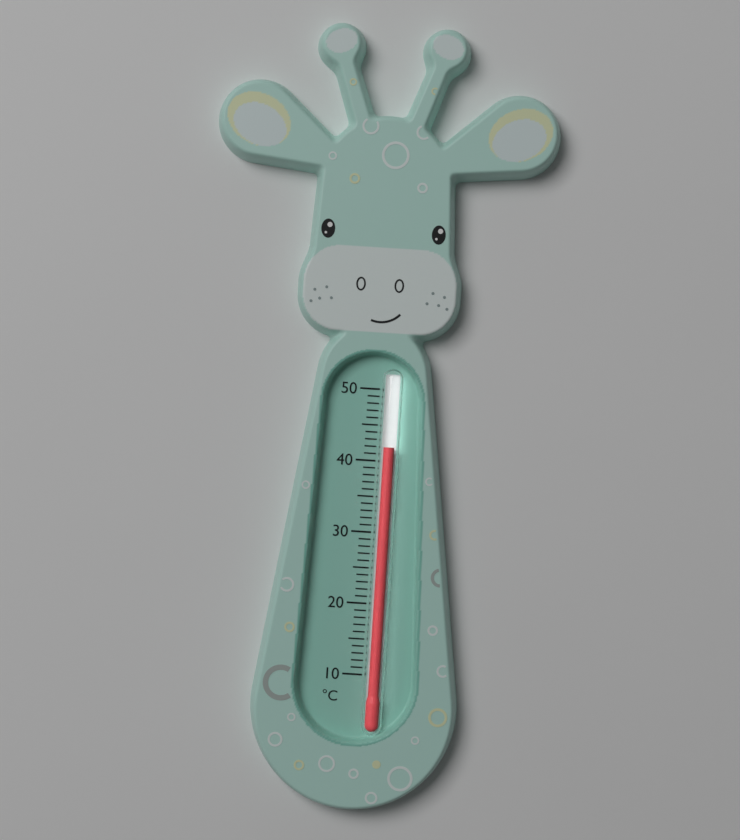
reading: 42 °C
